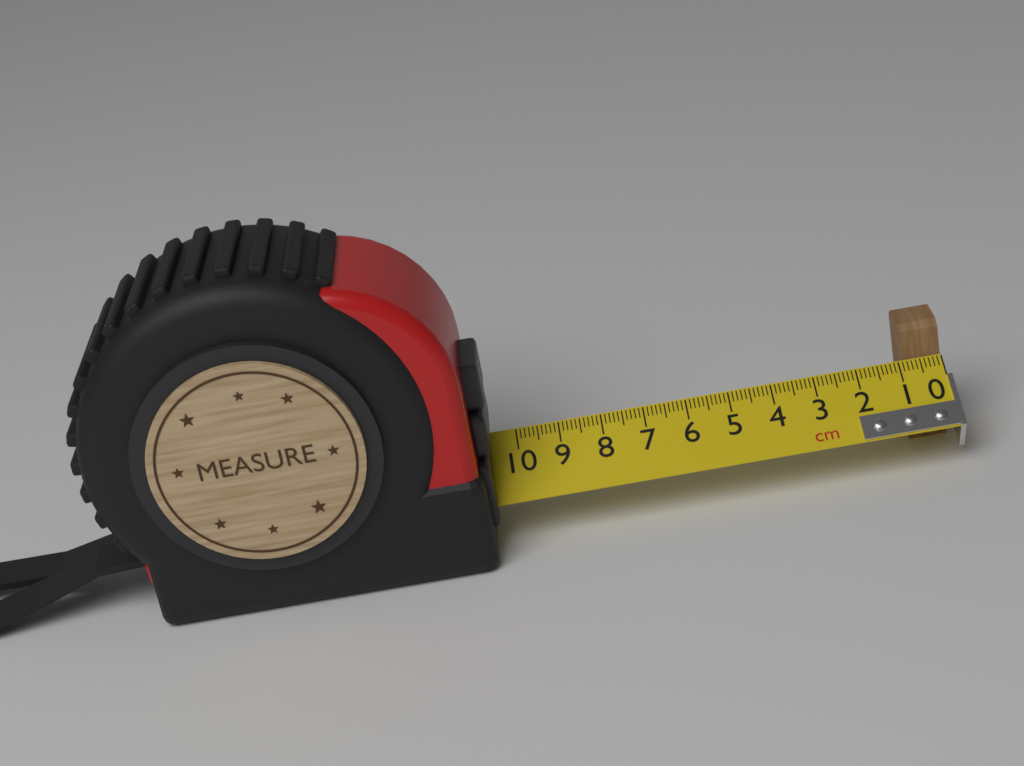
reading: 0.9 cm
